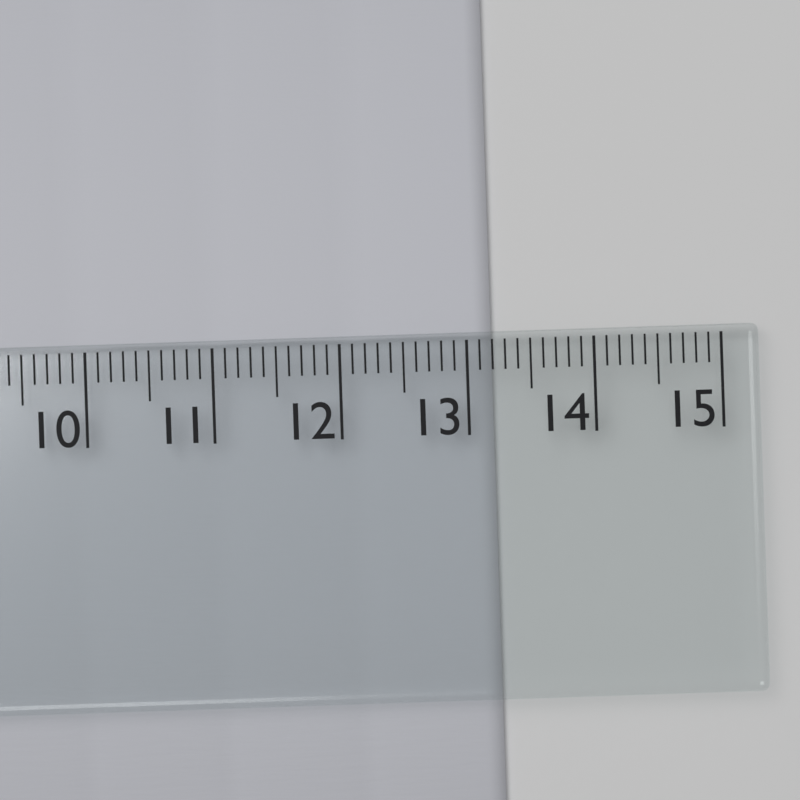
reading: 13.2 cm
